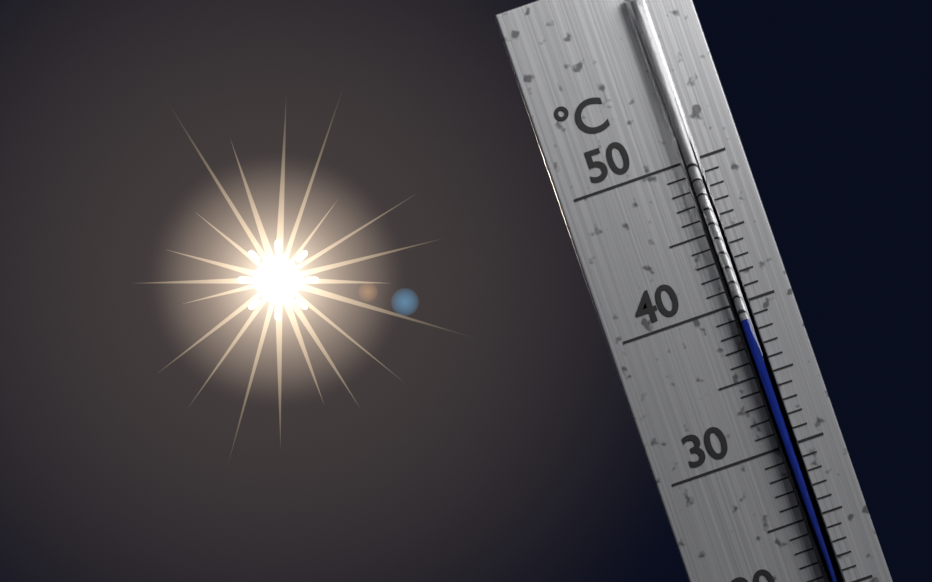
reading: 39 °C
